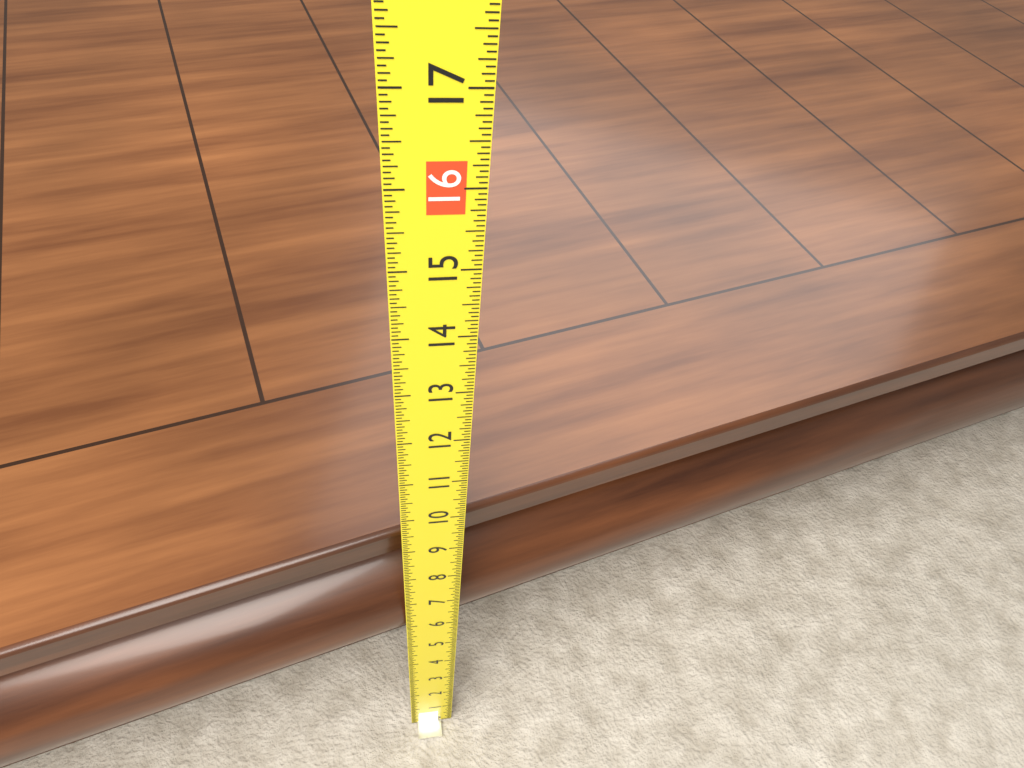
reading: 8.8125 (no unit)
